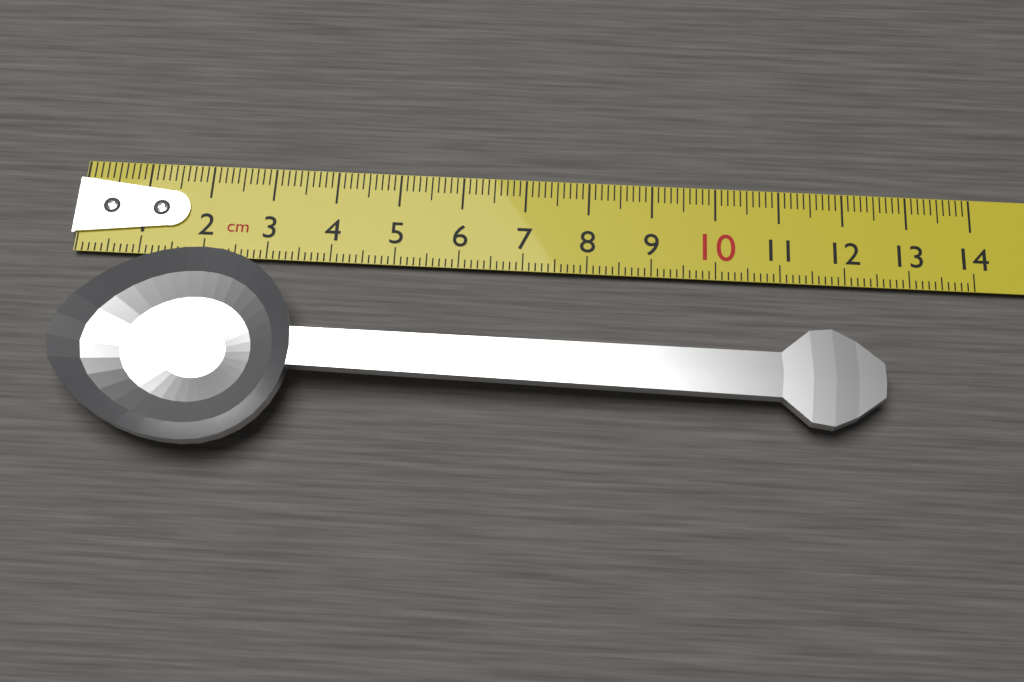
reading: 12.5 cm
